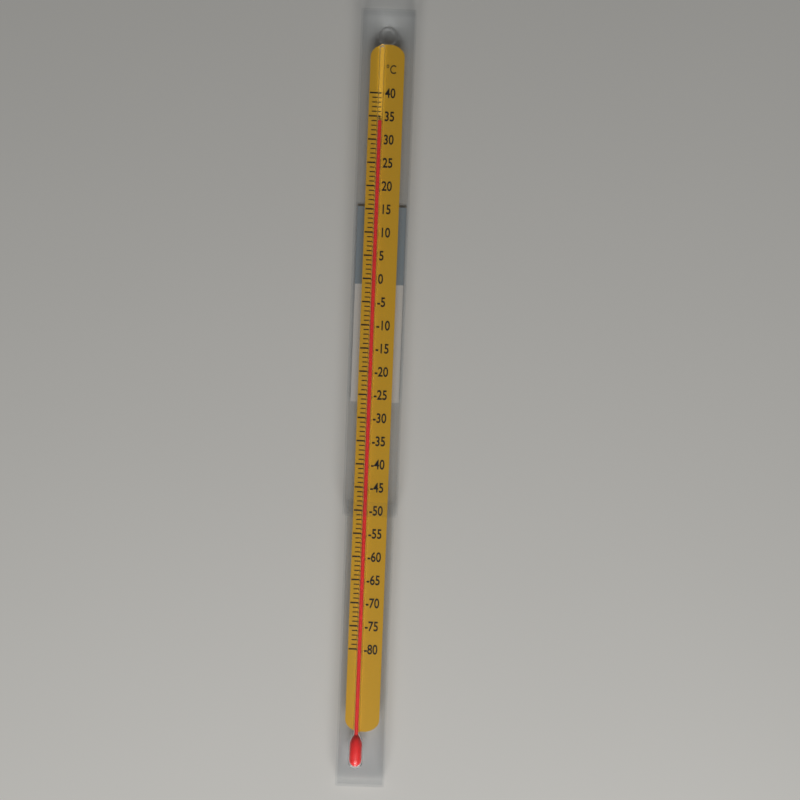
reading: 34 °C
